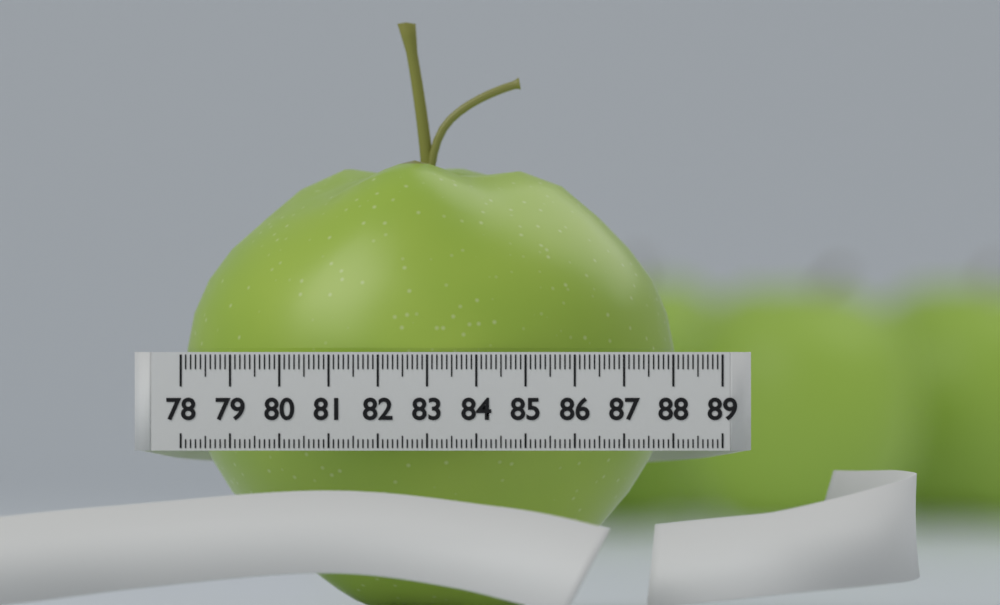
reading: 88.1 (no unit)
